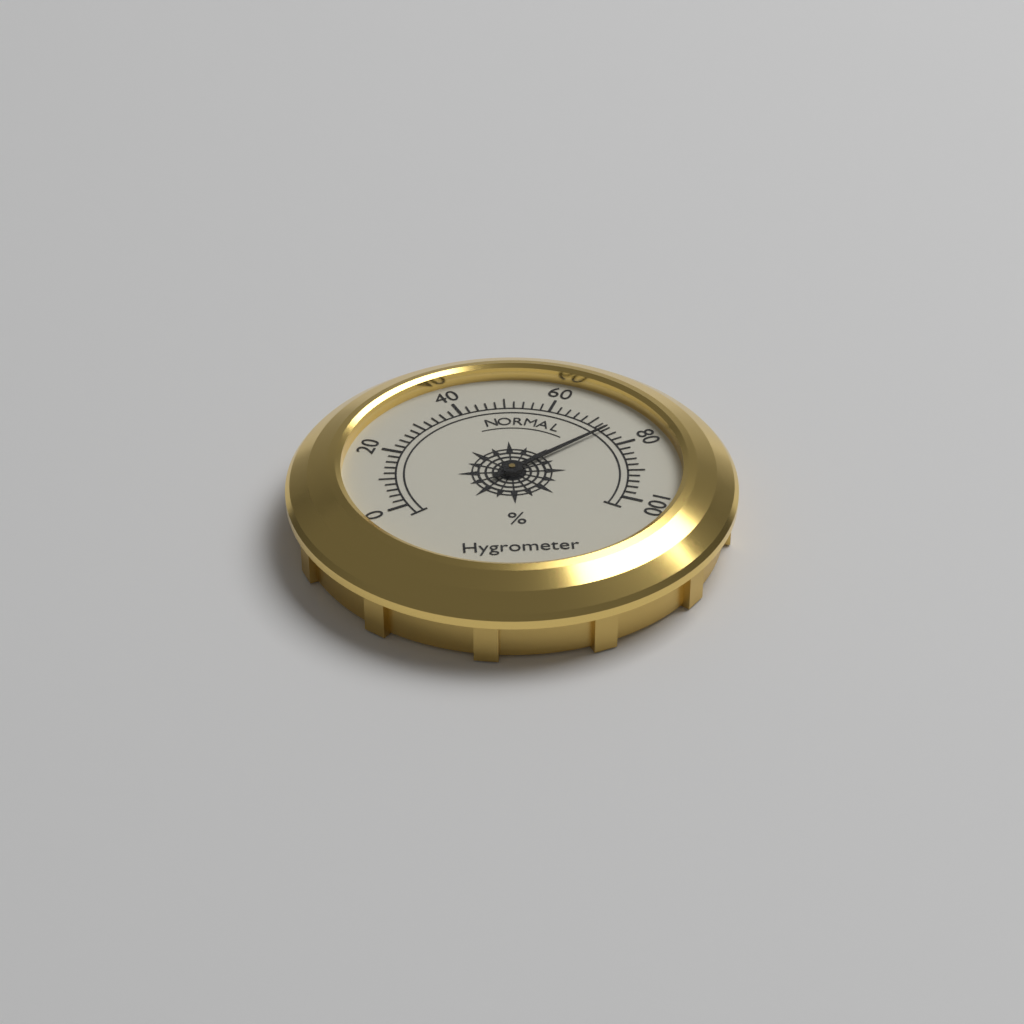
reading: 74 %
